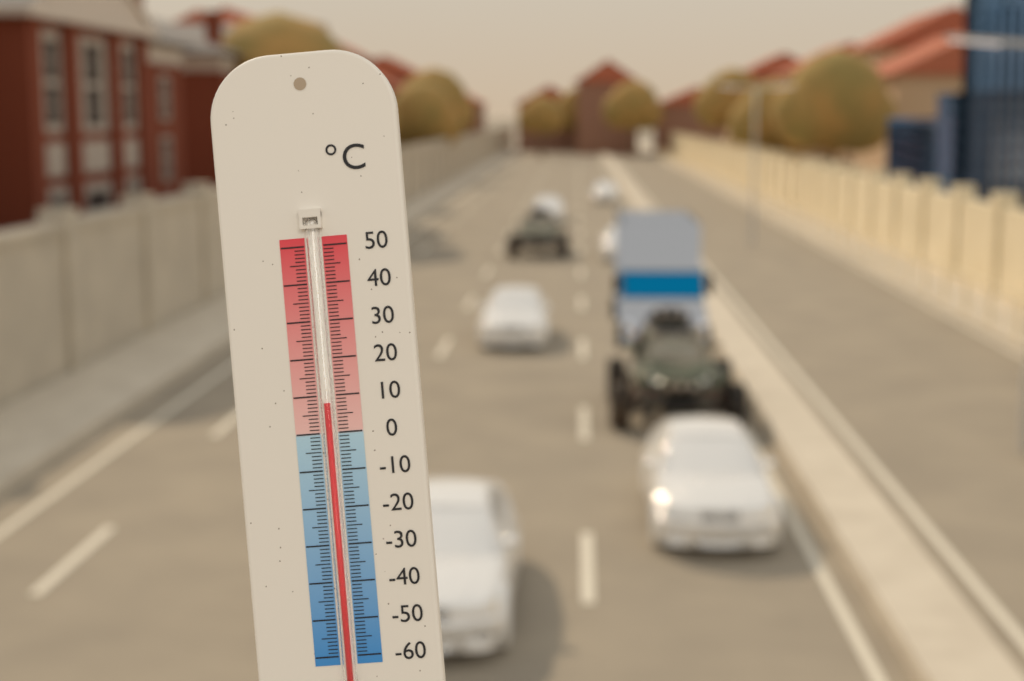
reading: 8 °C
